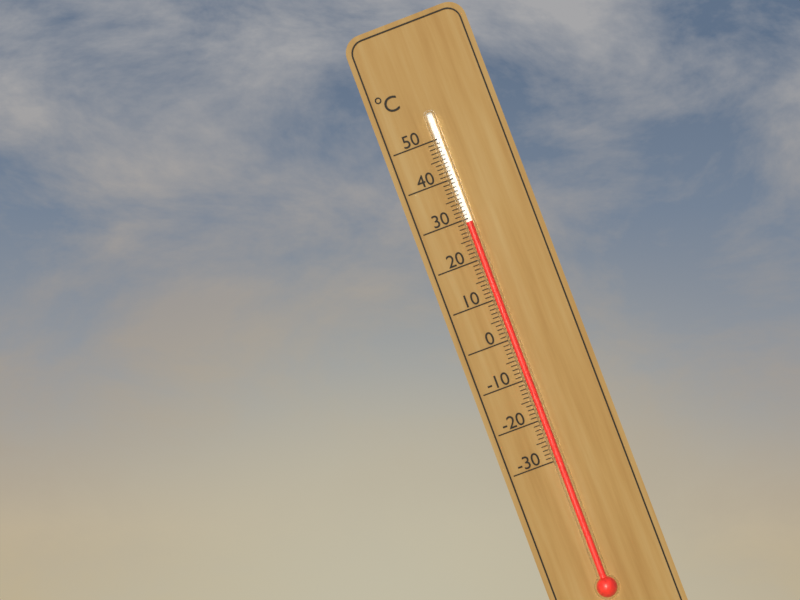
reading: 29 °C
